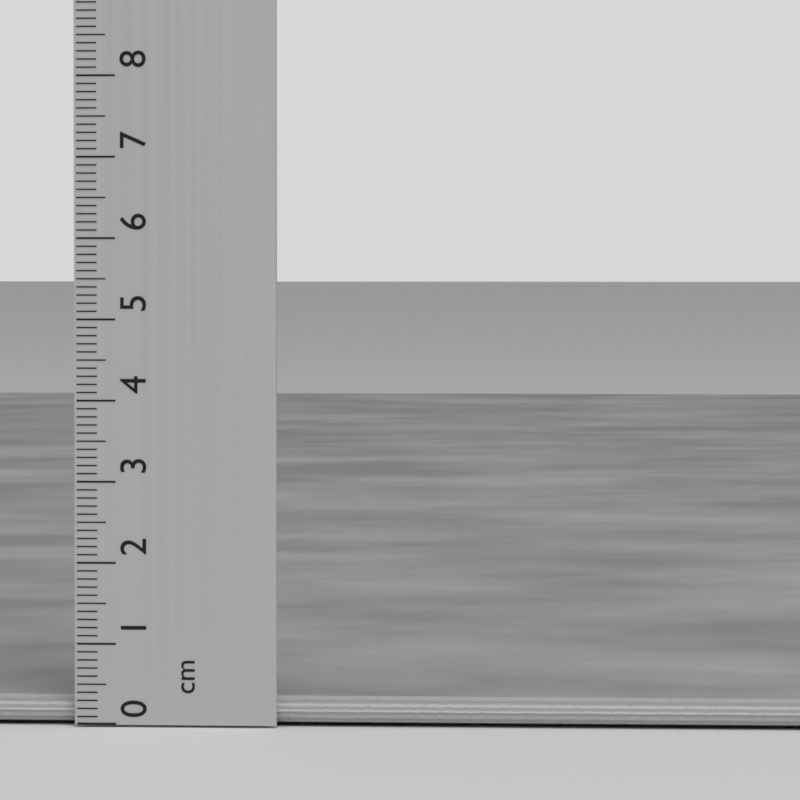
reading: 0.3 cm
